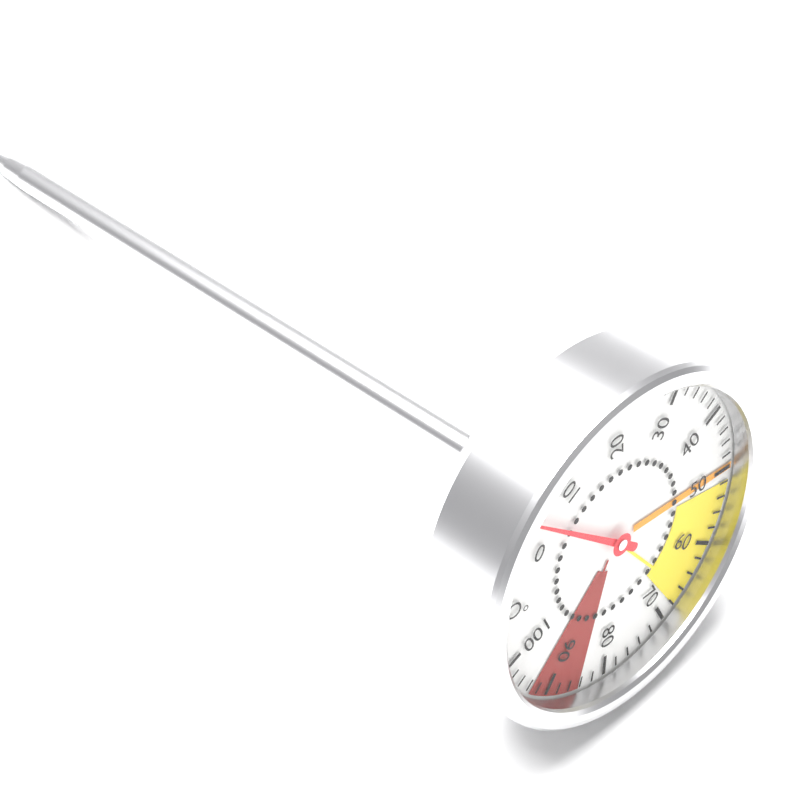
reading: 4 °C
